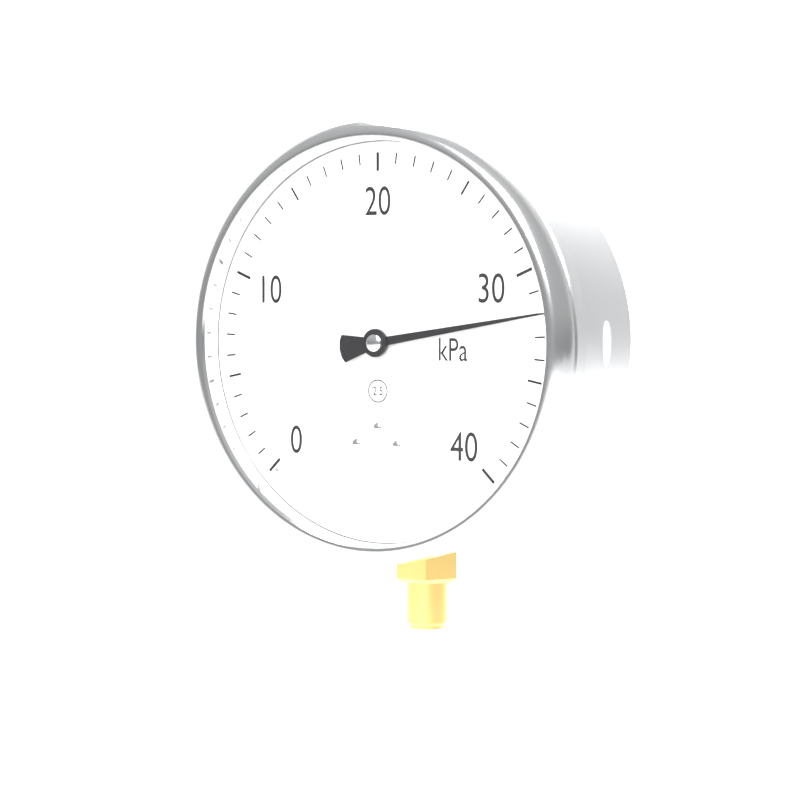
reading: 32 kPa
